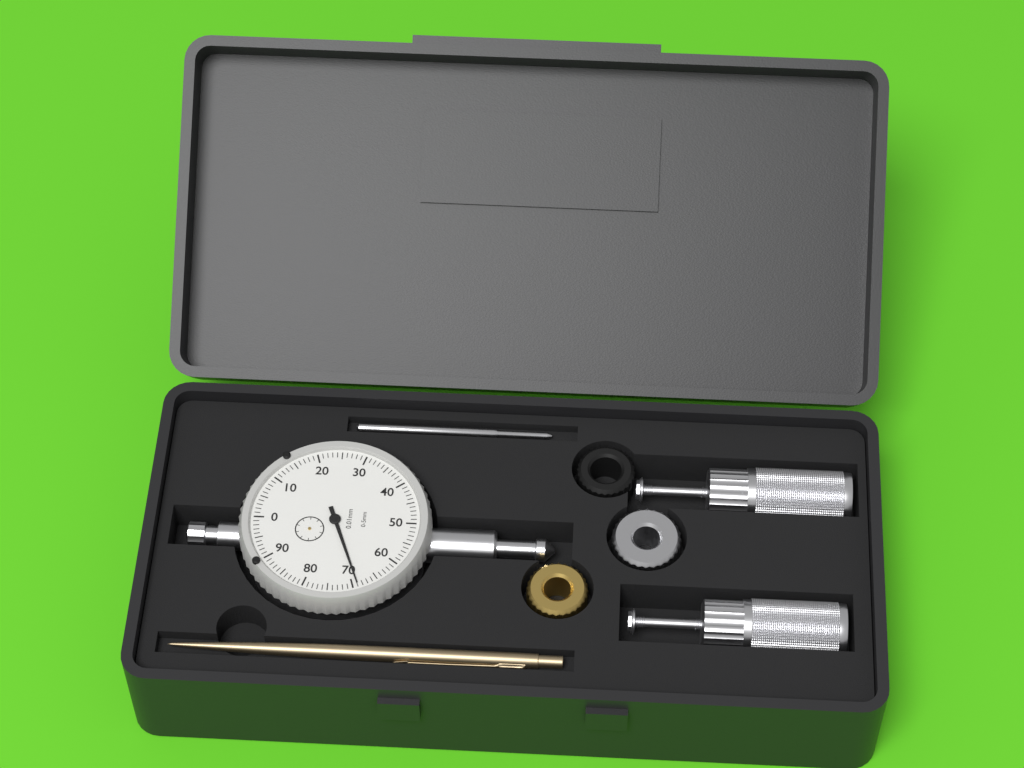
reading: 0.69 mm
